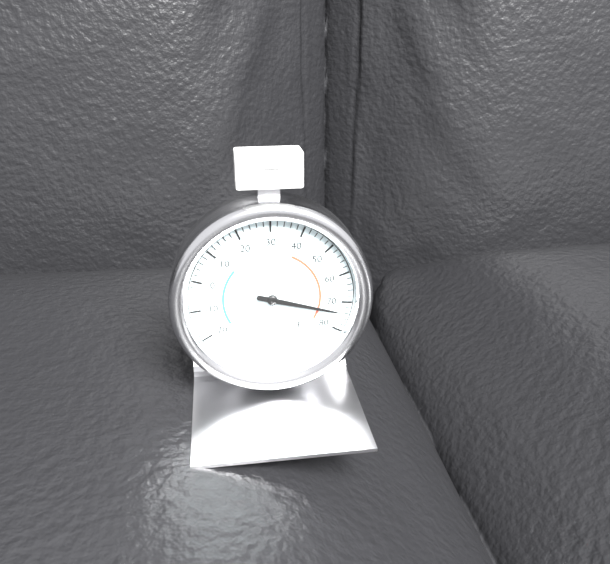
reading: 74 °F
